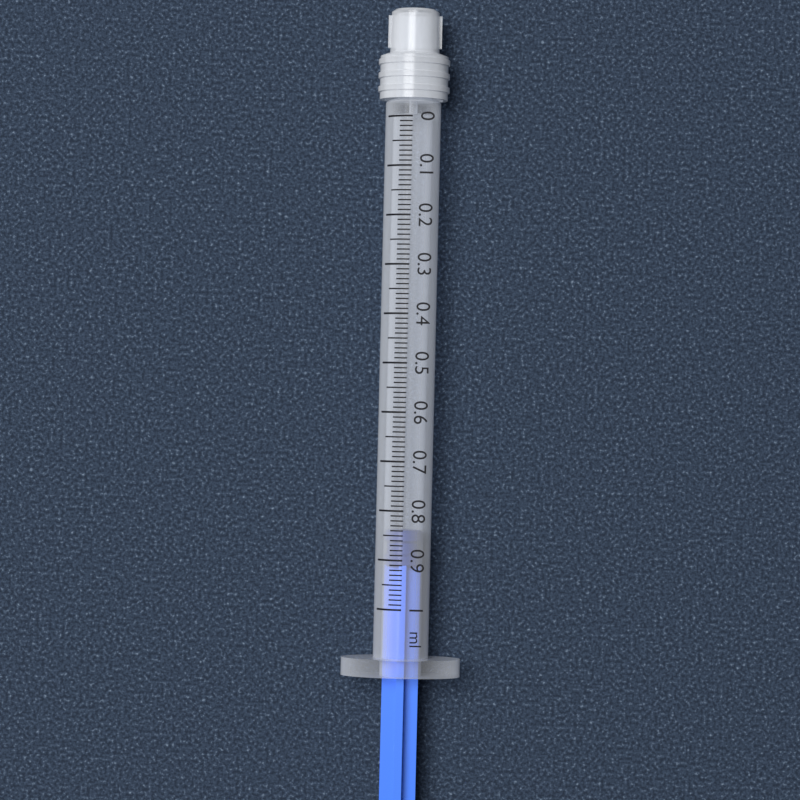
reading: 0.84 ml
